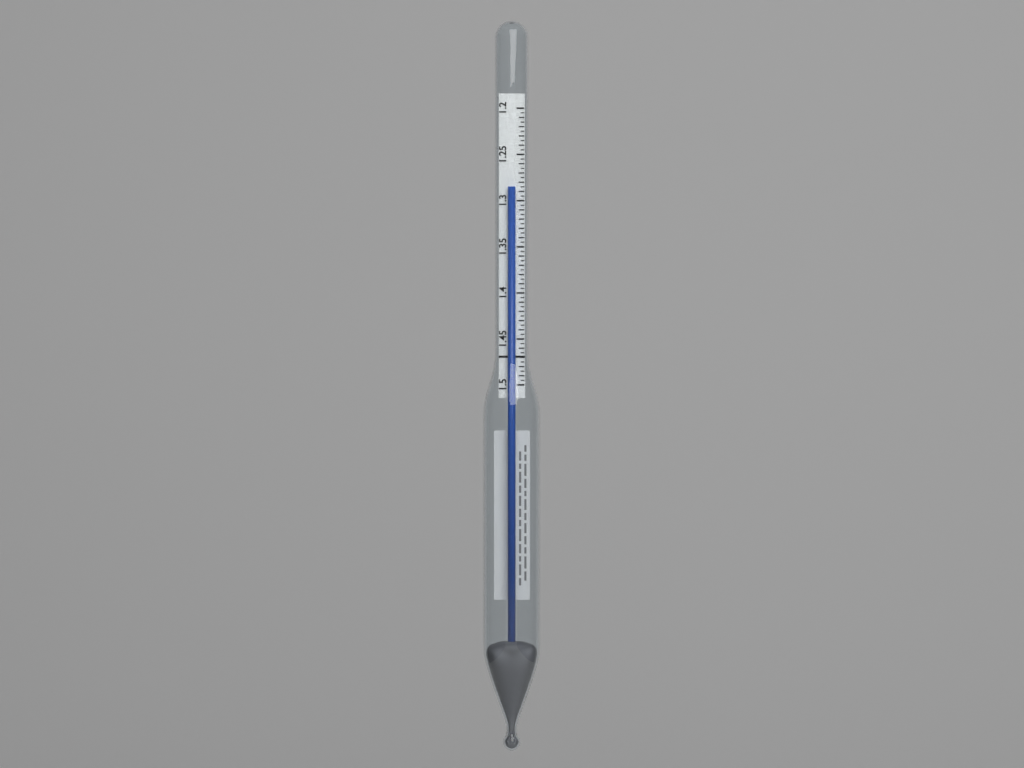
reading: 1.285 (no unit)
